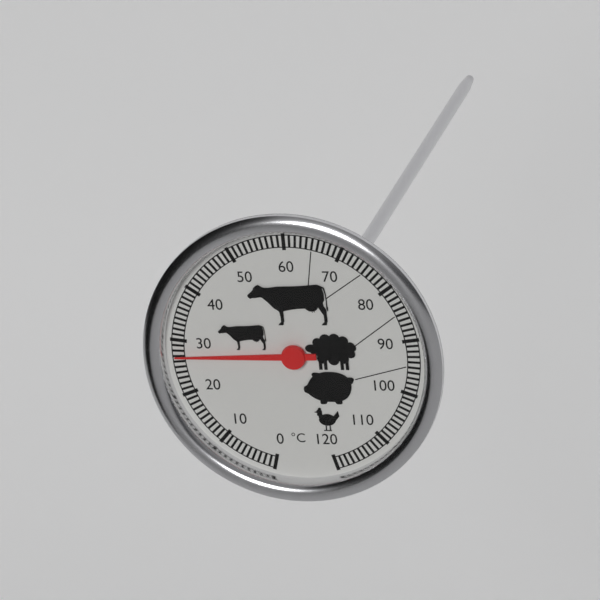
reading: 27 °C
